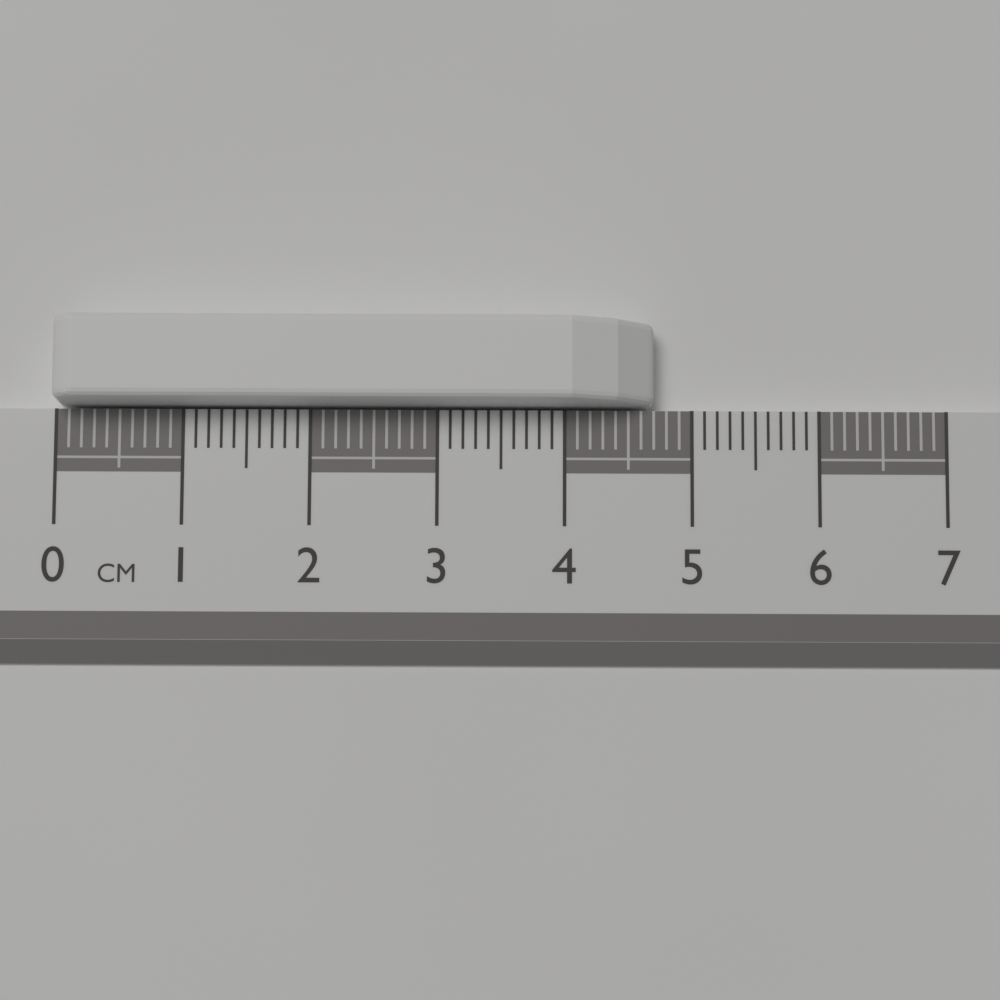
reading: 4.7 cm
